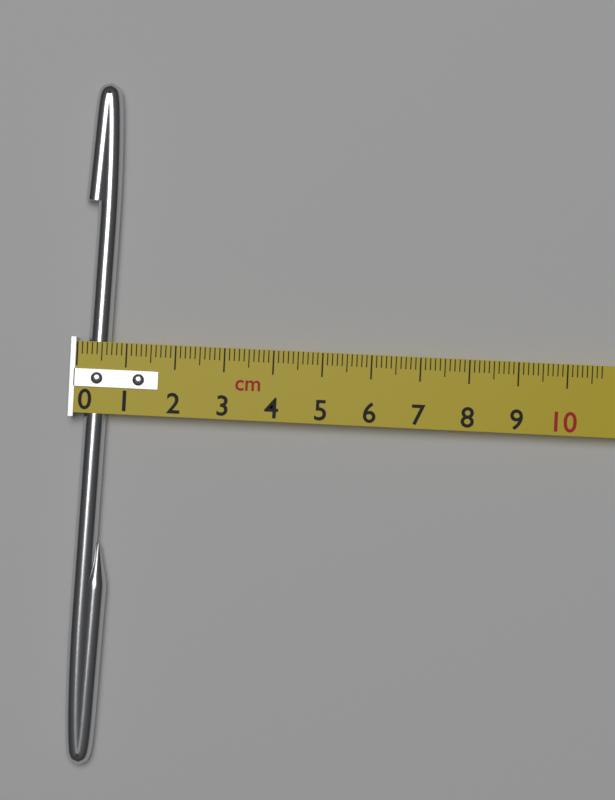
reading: 0.8 cm
